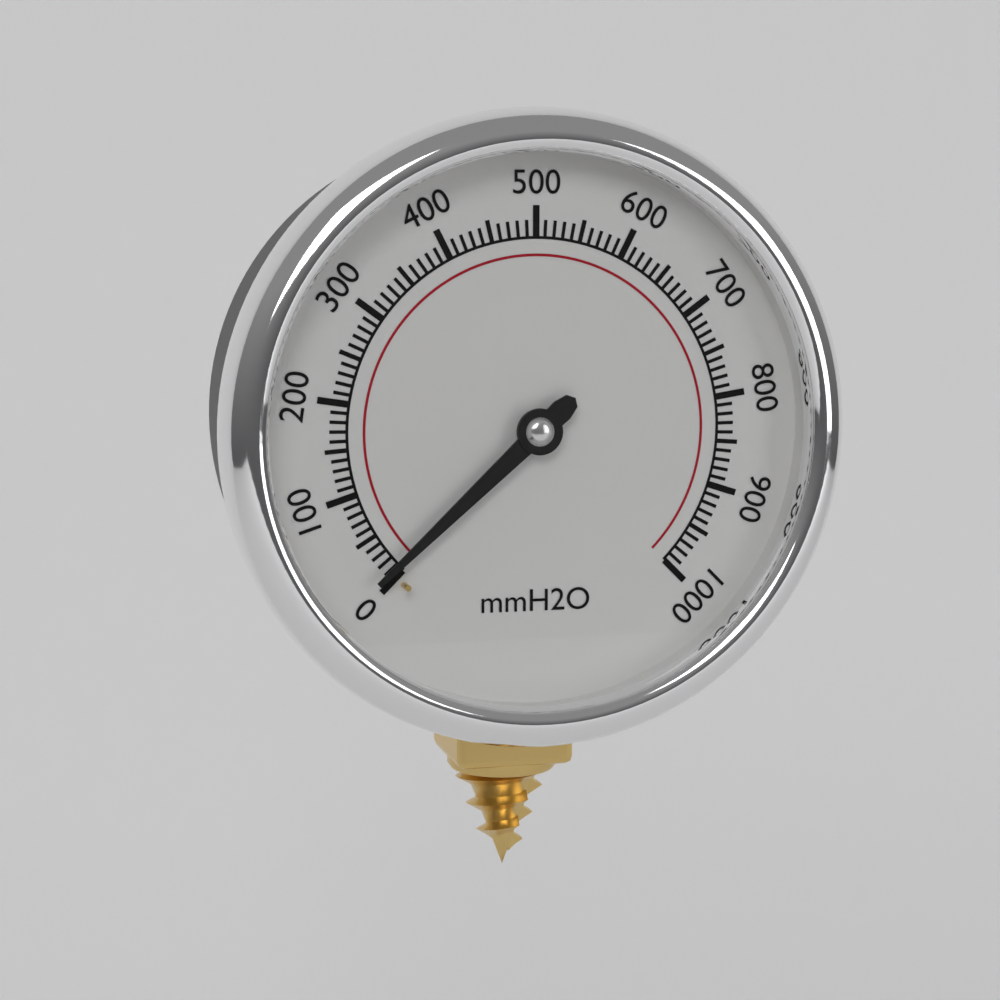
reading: 10 mmH2O
